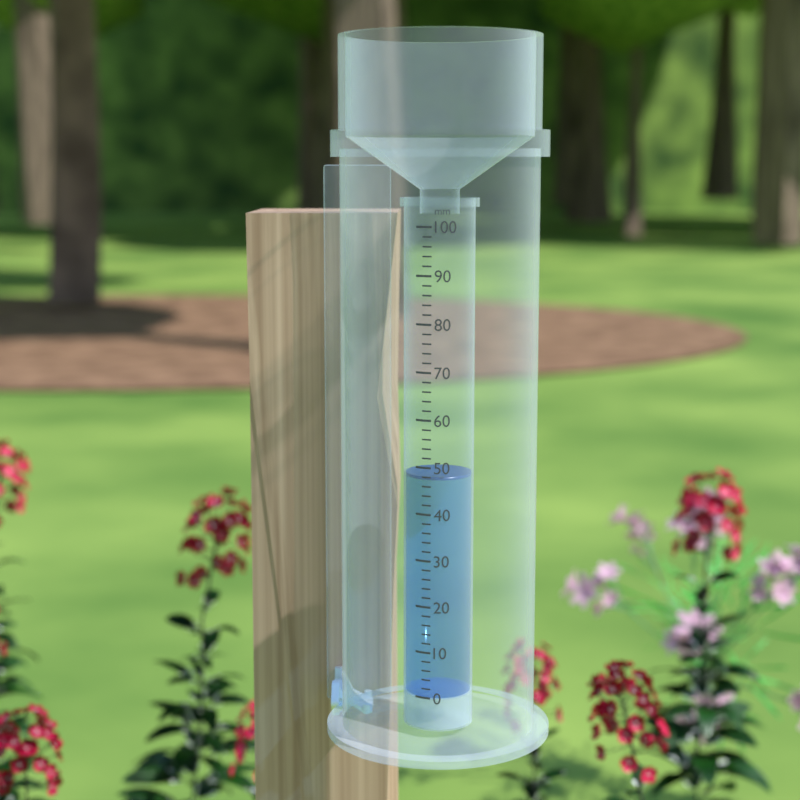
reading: 48 mm
